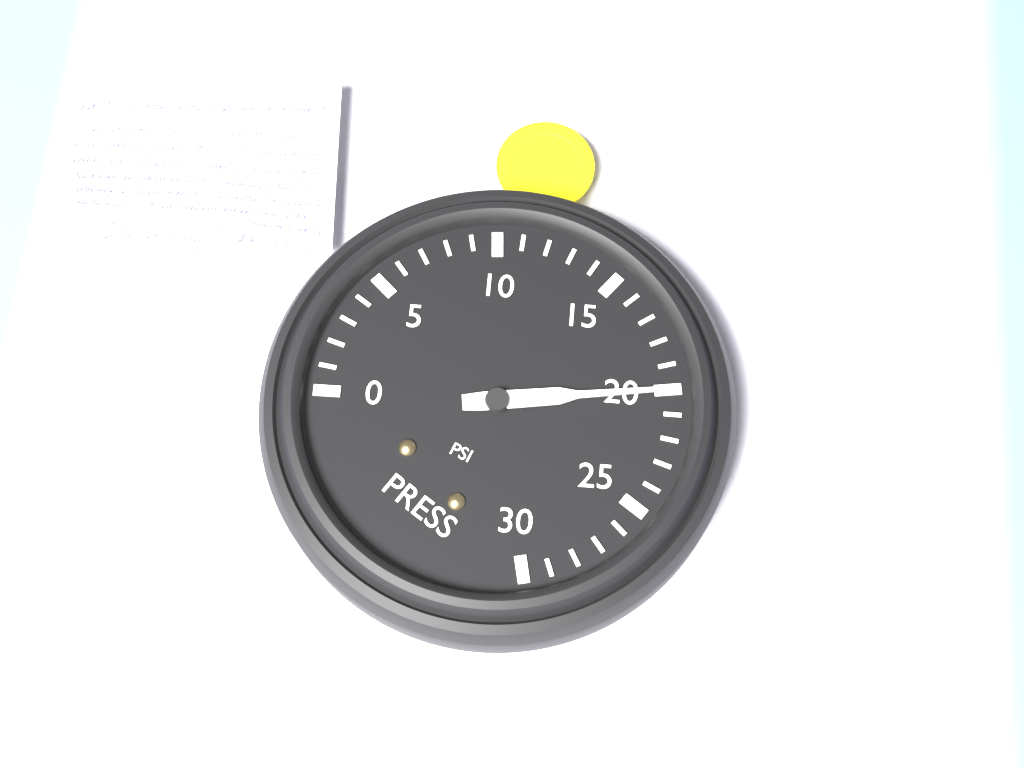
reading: 20 psi
